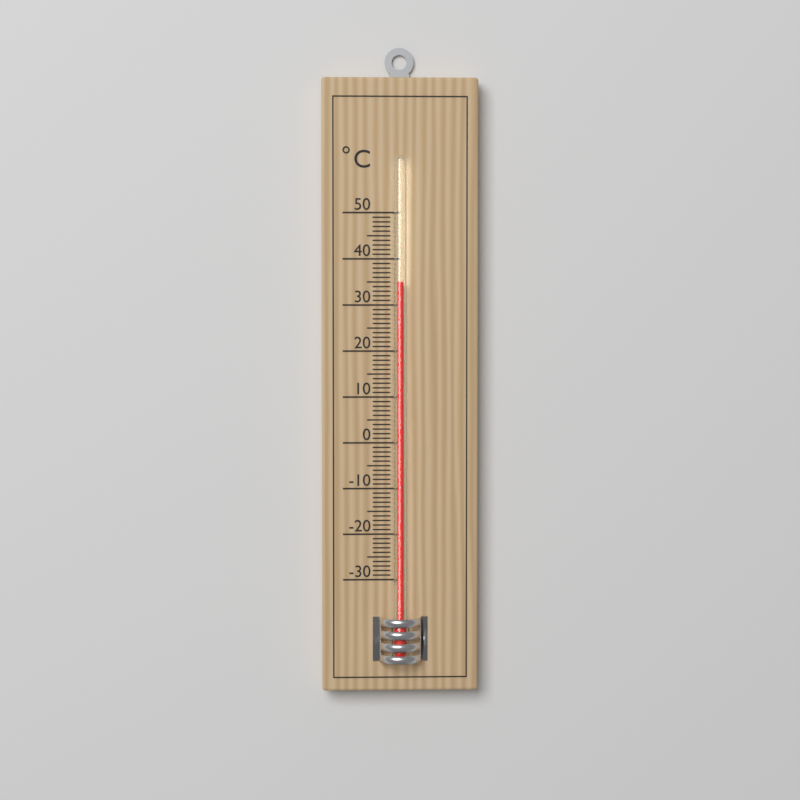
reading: 35 °C
